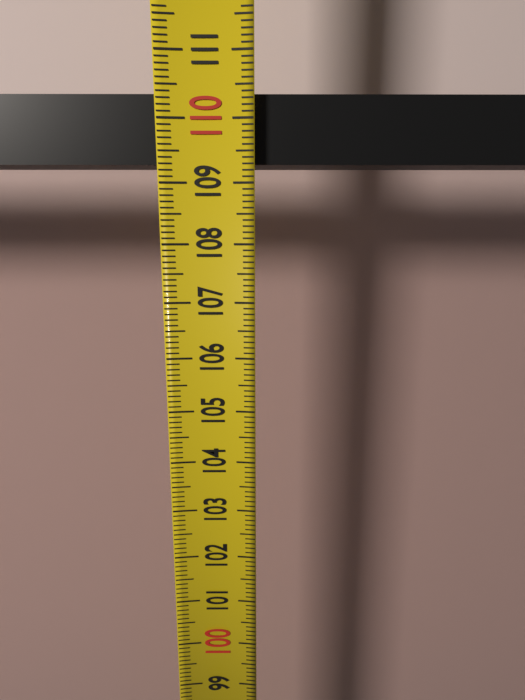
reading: 110.4 (no unit)
